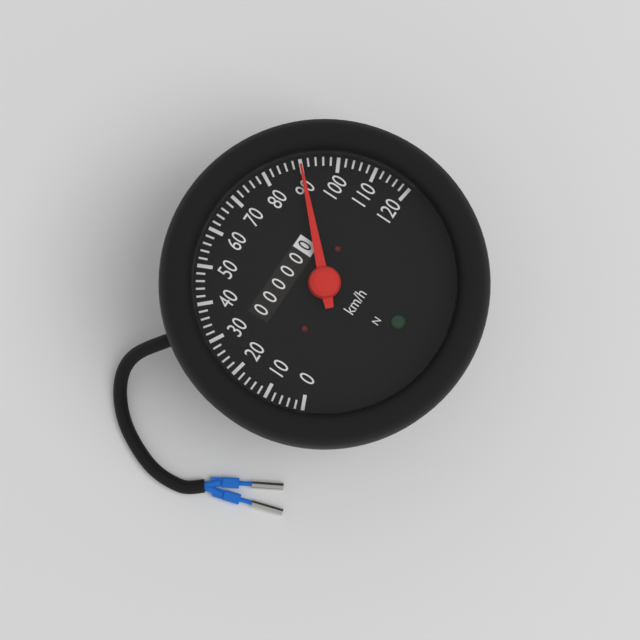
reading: 90 km/h
